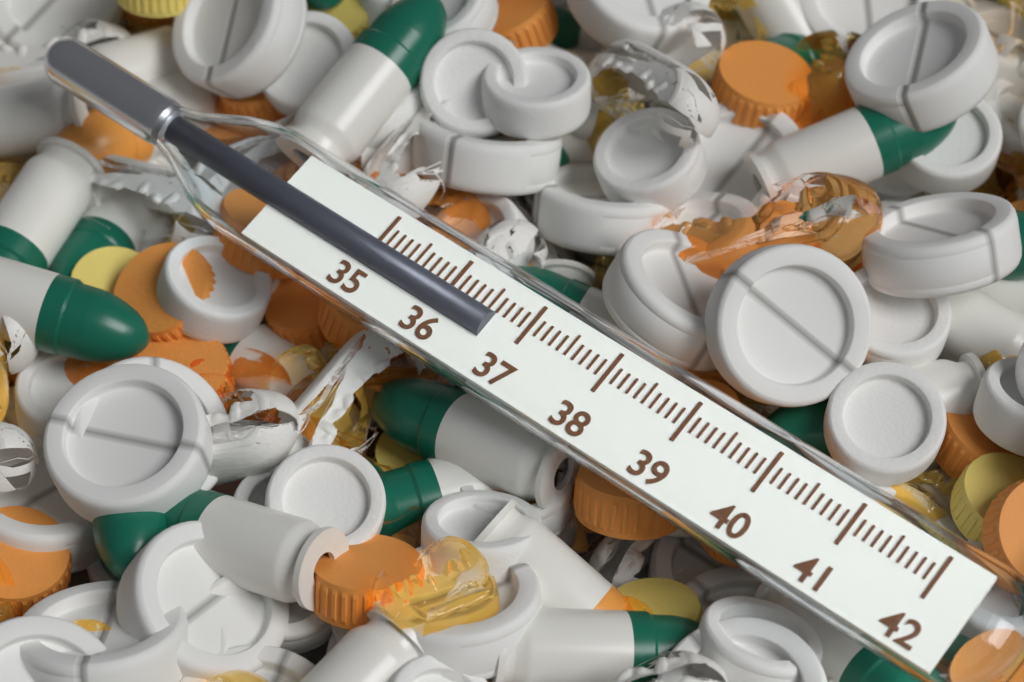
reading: 36.6 (no unit)
